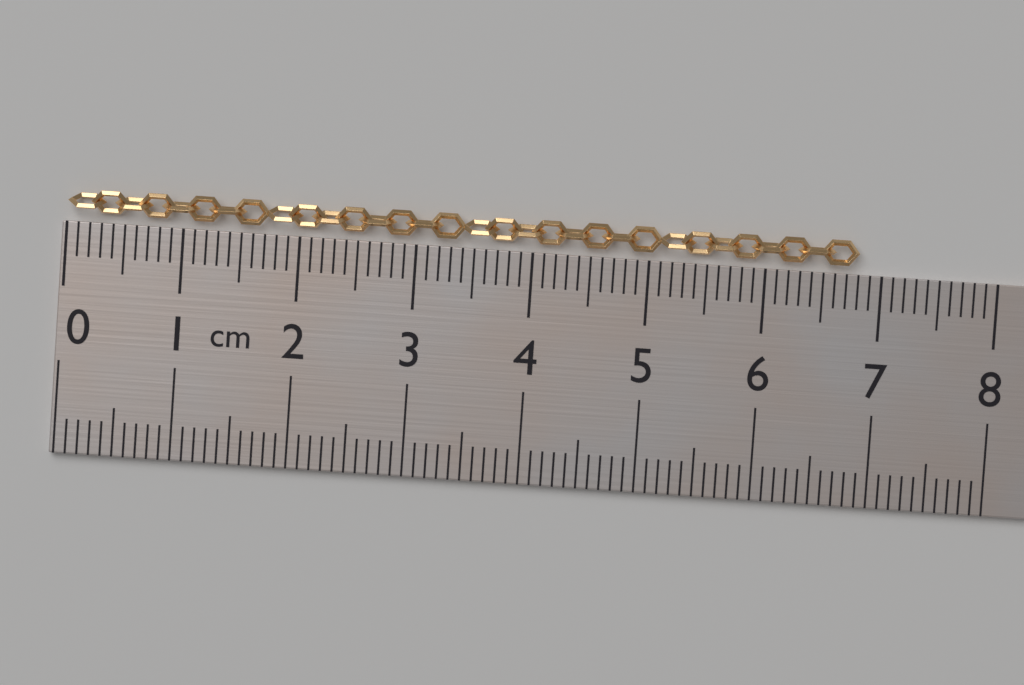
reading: 6.8 cm
